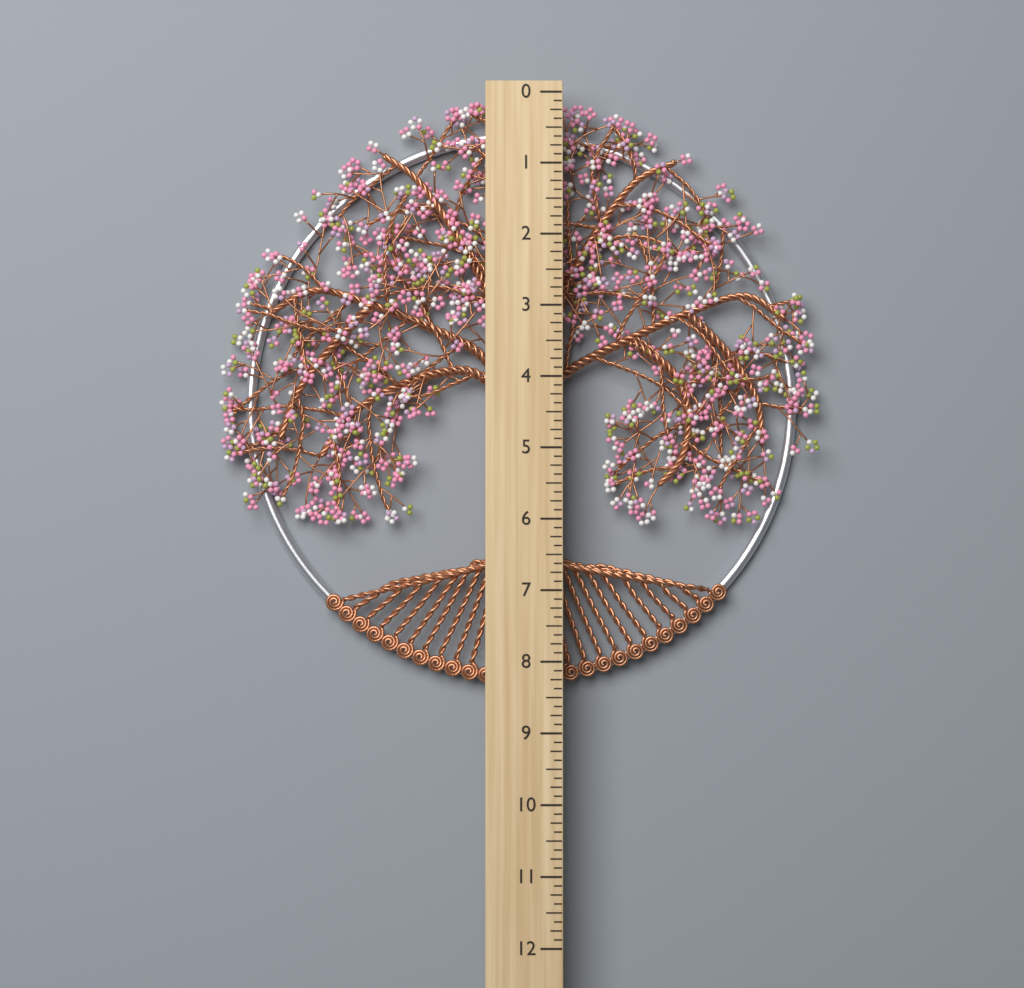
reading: 8.375 (no unit)
